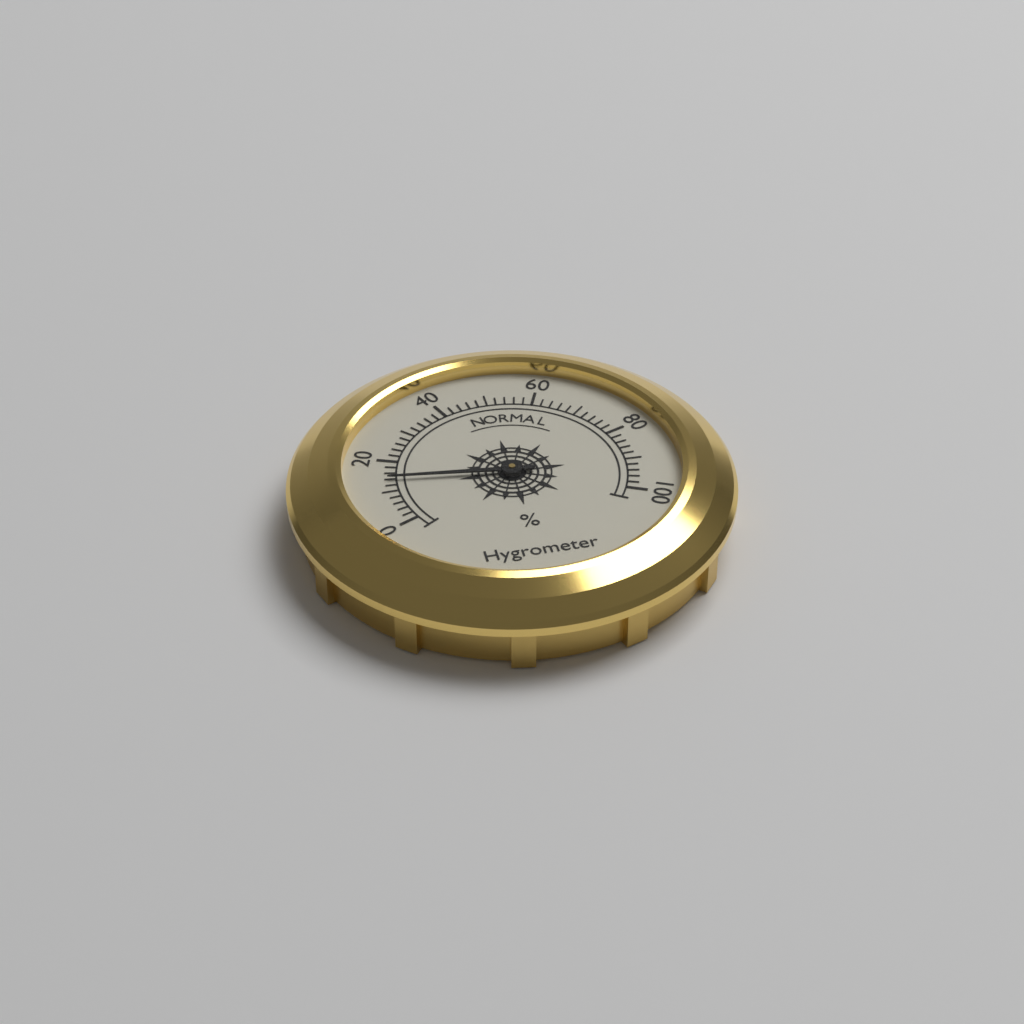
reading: 14 %
